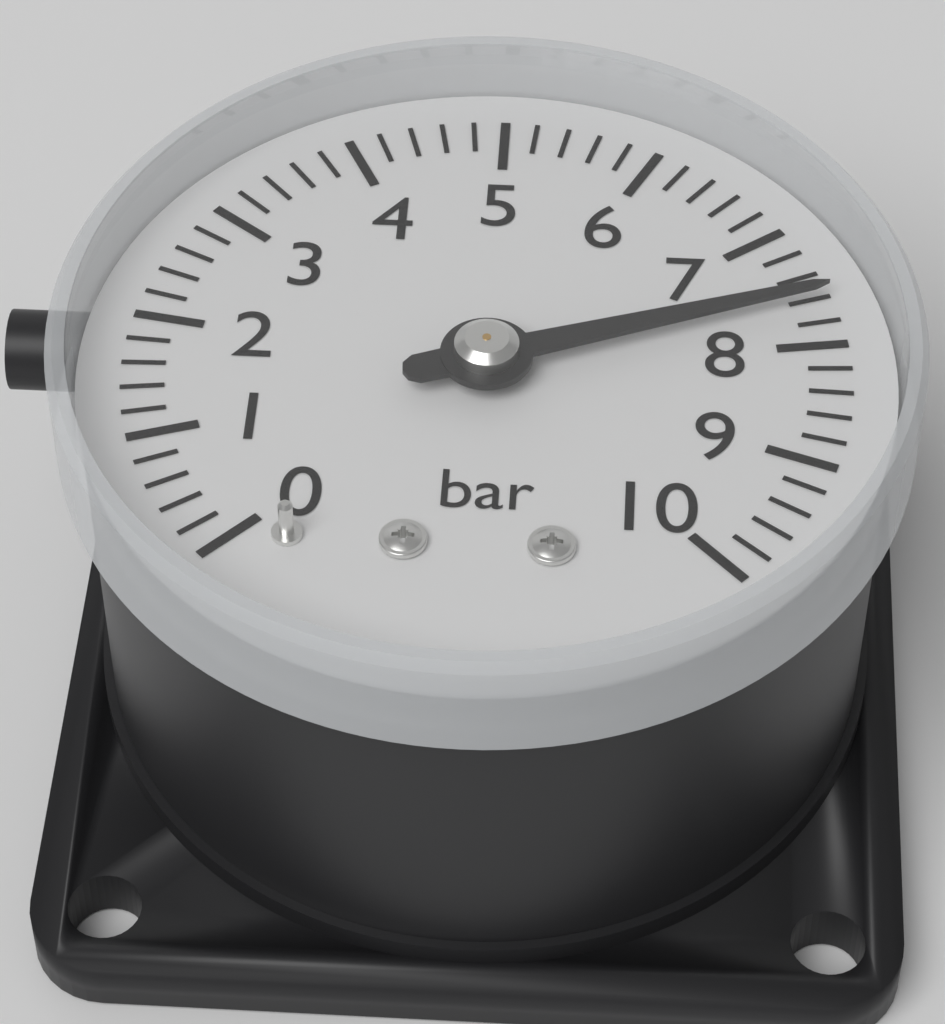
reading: 7.6 bar
